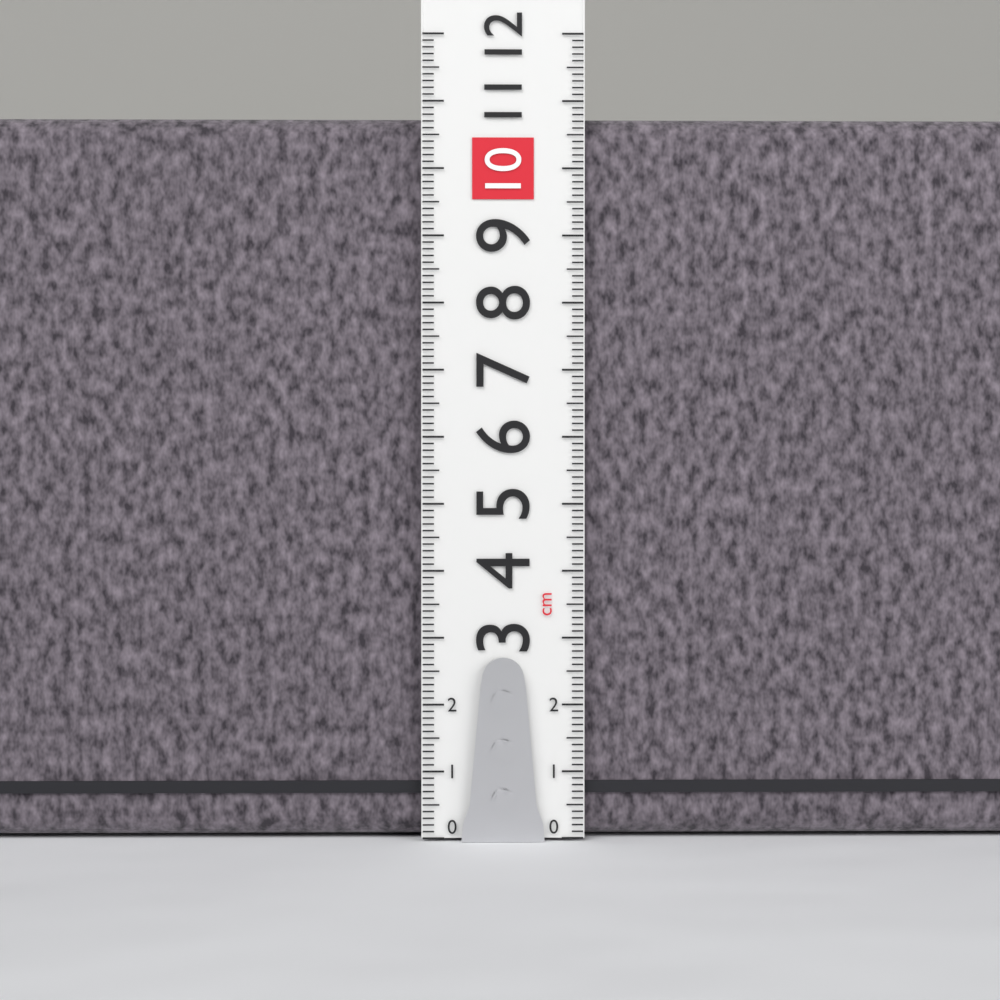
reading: 10.8 cm
